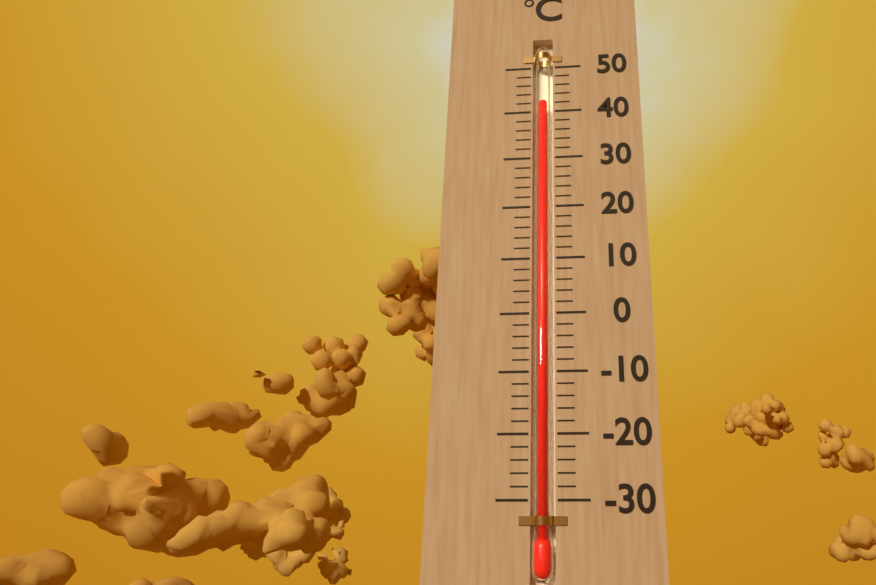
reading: 42 °C
